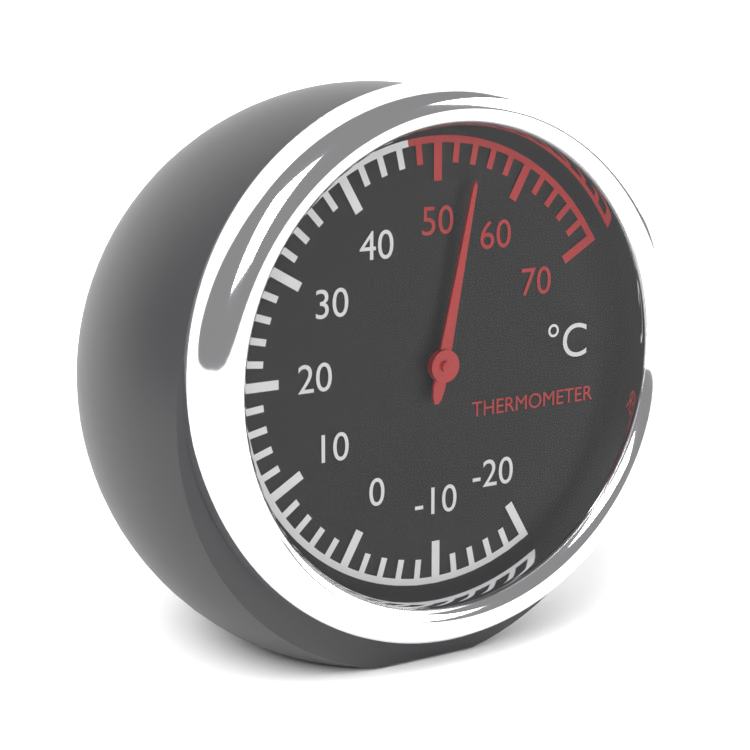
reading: 54 °C
